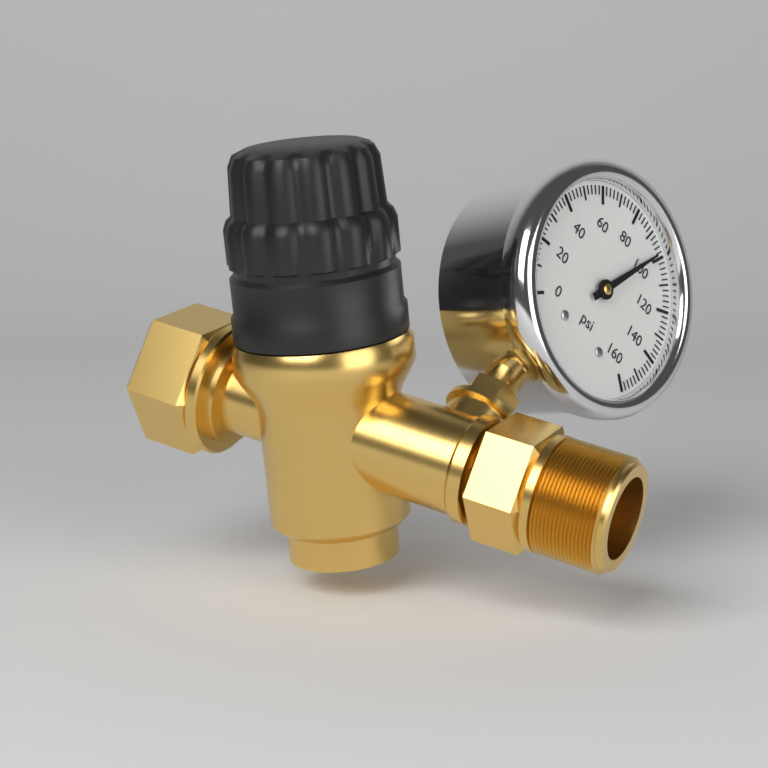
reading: 98 psi
